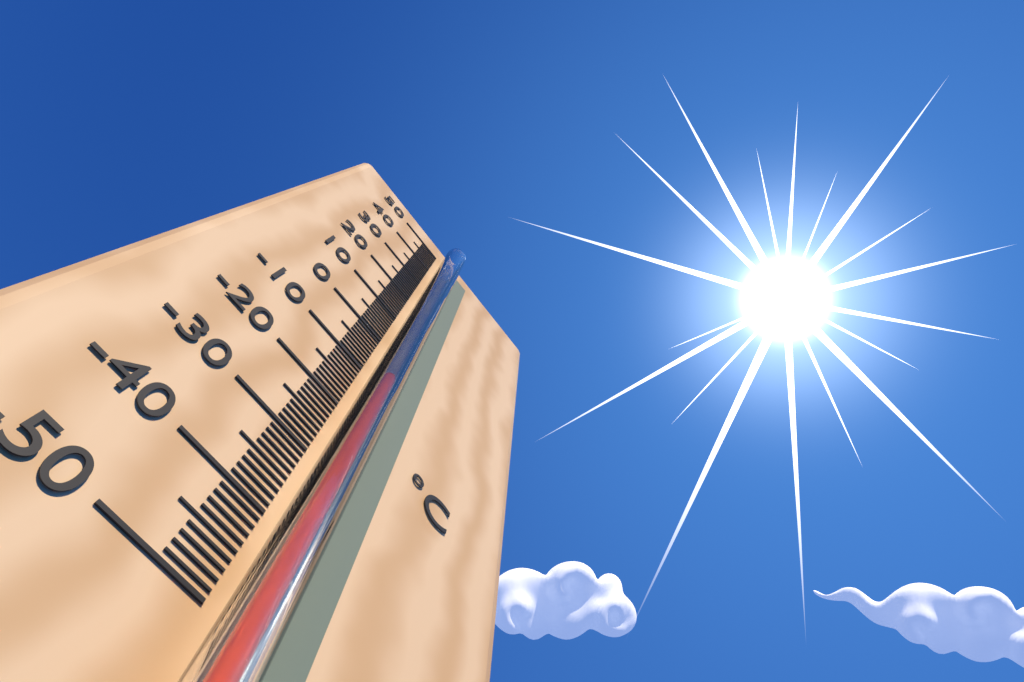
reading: -12 °C
